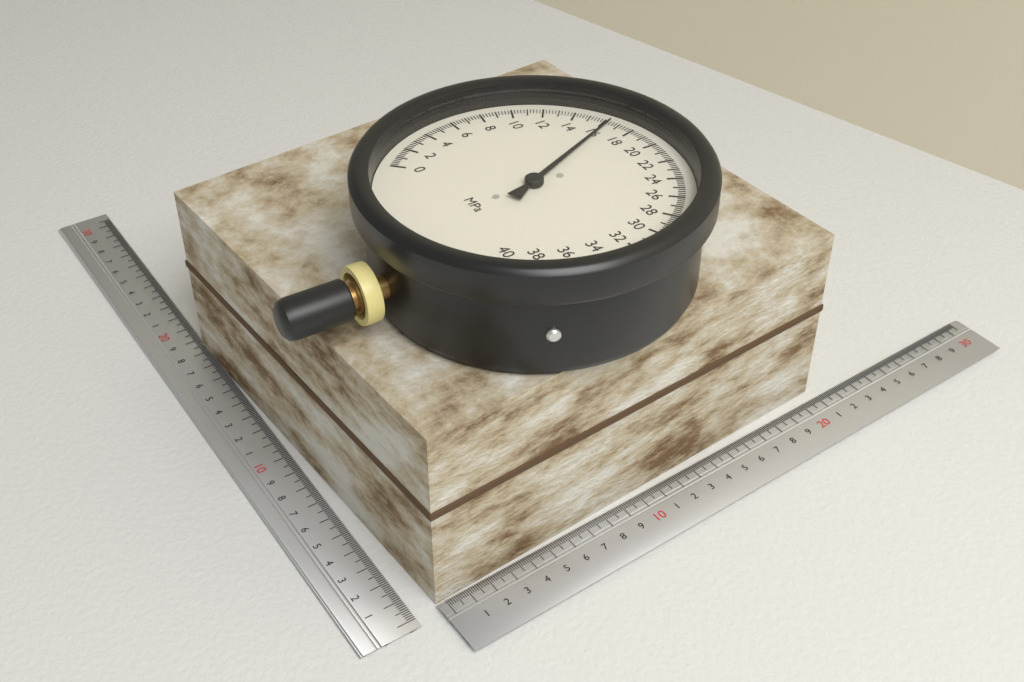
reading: 16.4 MPa
